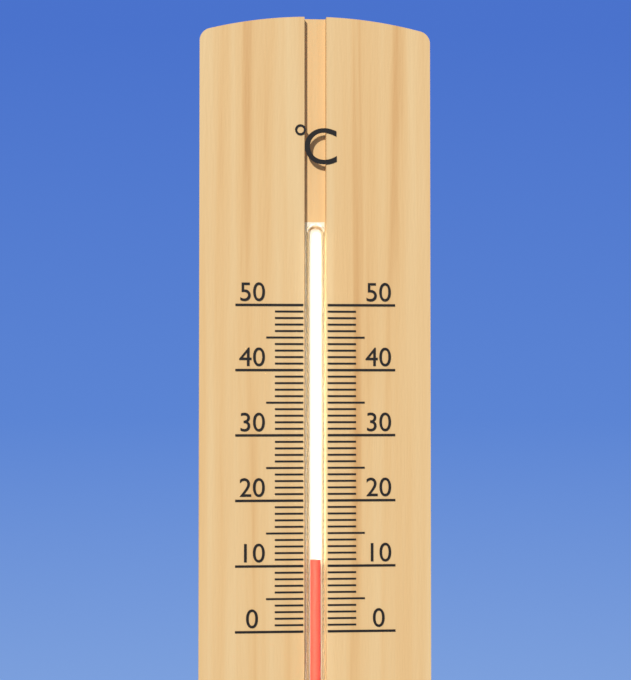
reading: 11 °C
